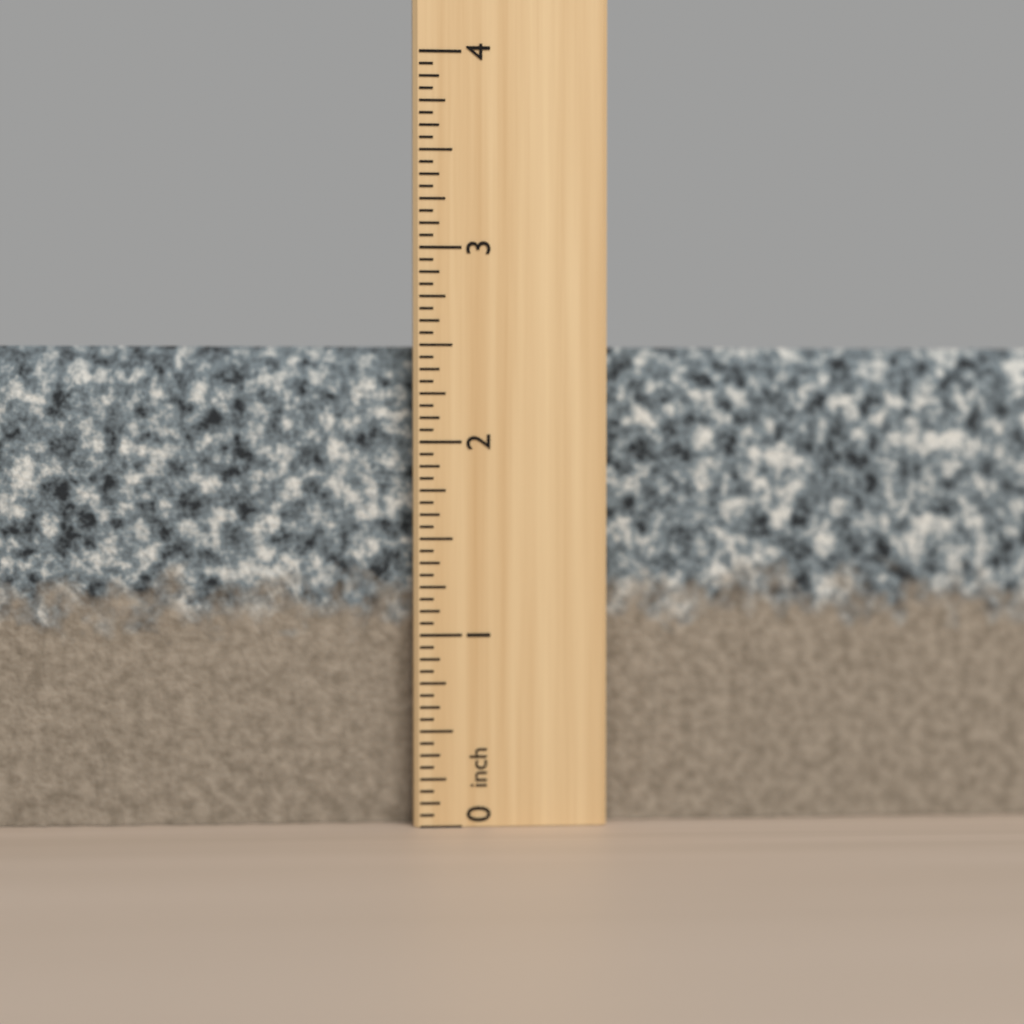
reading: 2.5000 inch
